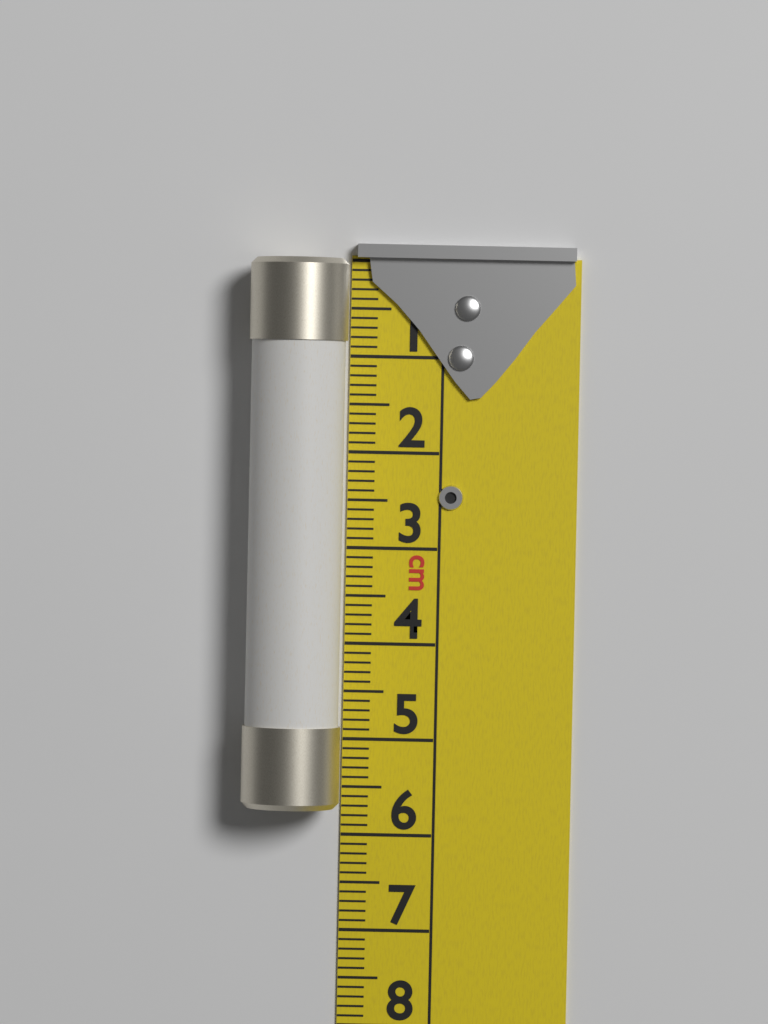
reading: 5.7 cm
